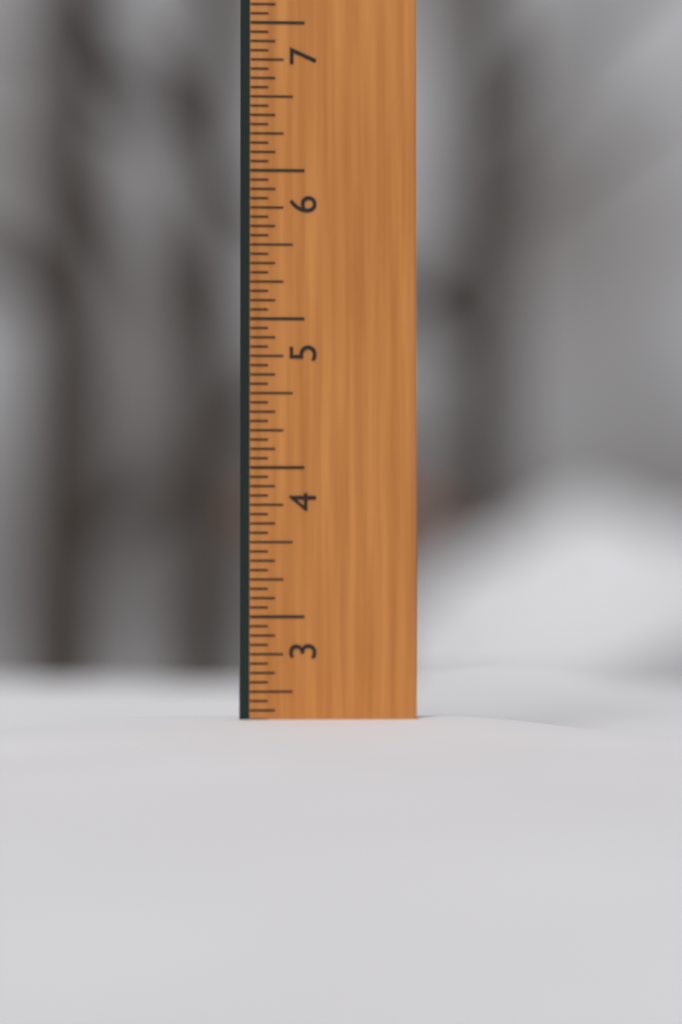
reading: 2.3125 in
